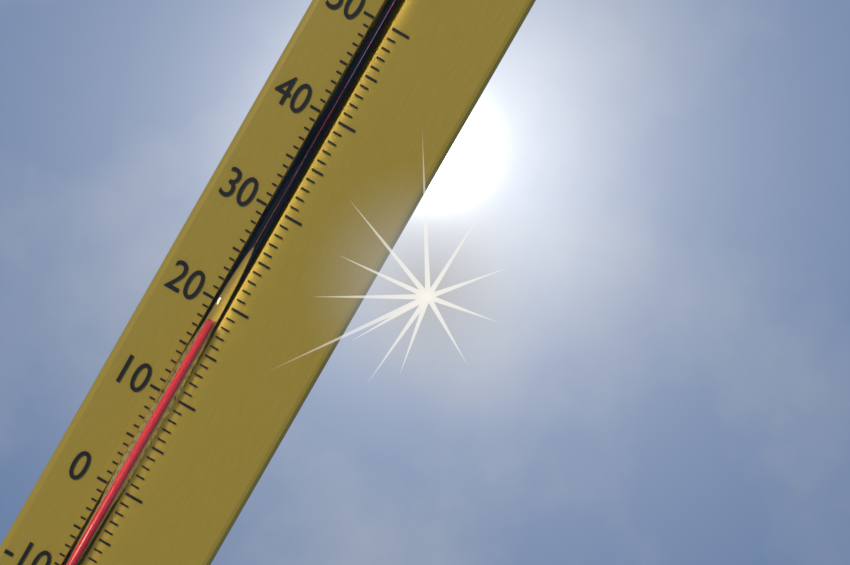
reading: 18 °C
